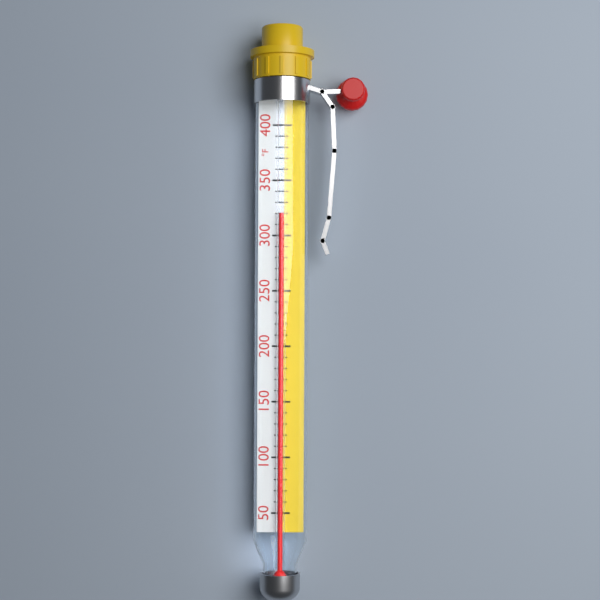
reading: 320 °F
